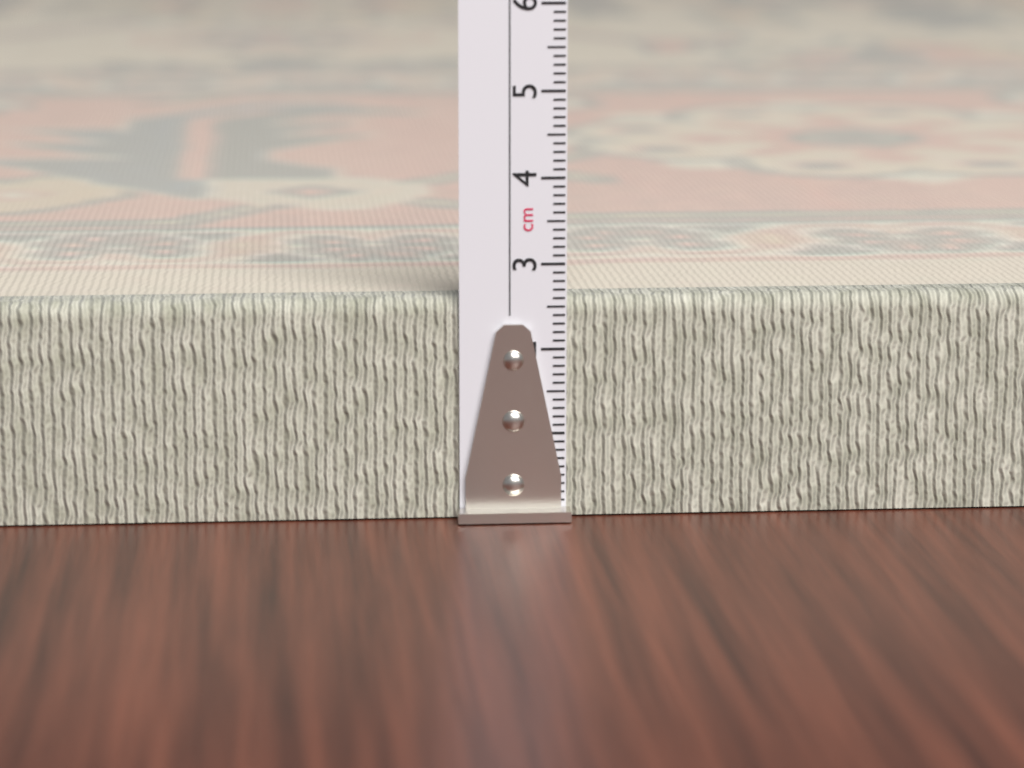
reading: 2.6 cm
